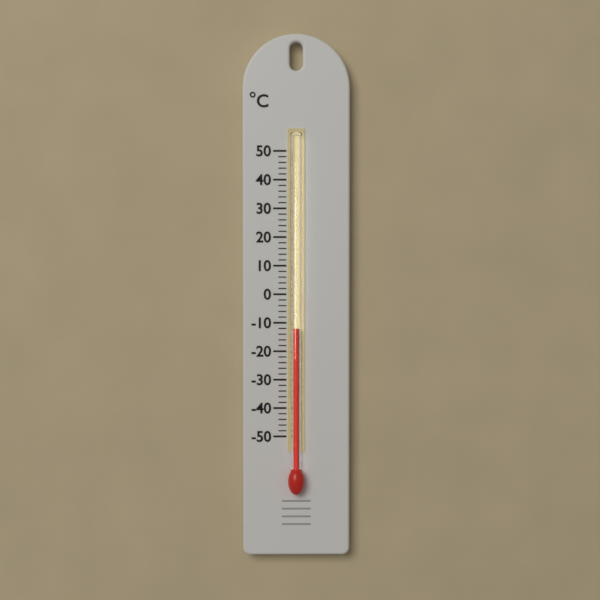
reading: -12 °C
